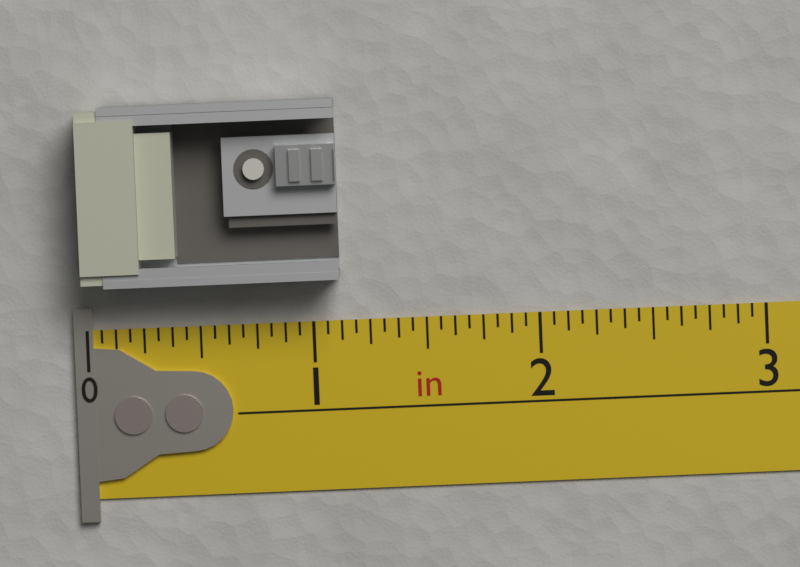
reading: 1.1250 in
